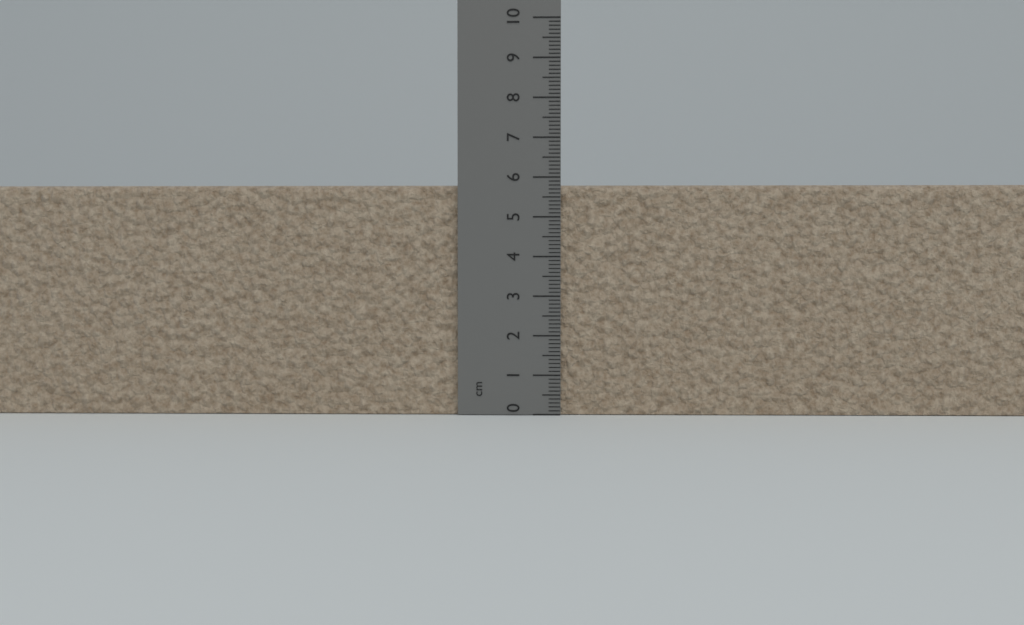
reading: 5.8 cm
